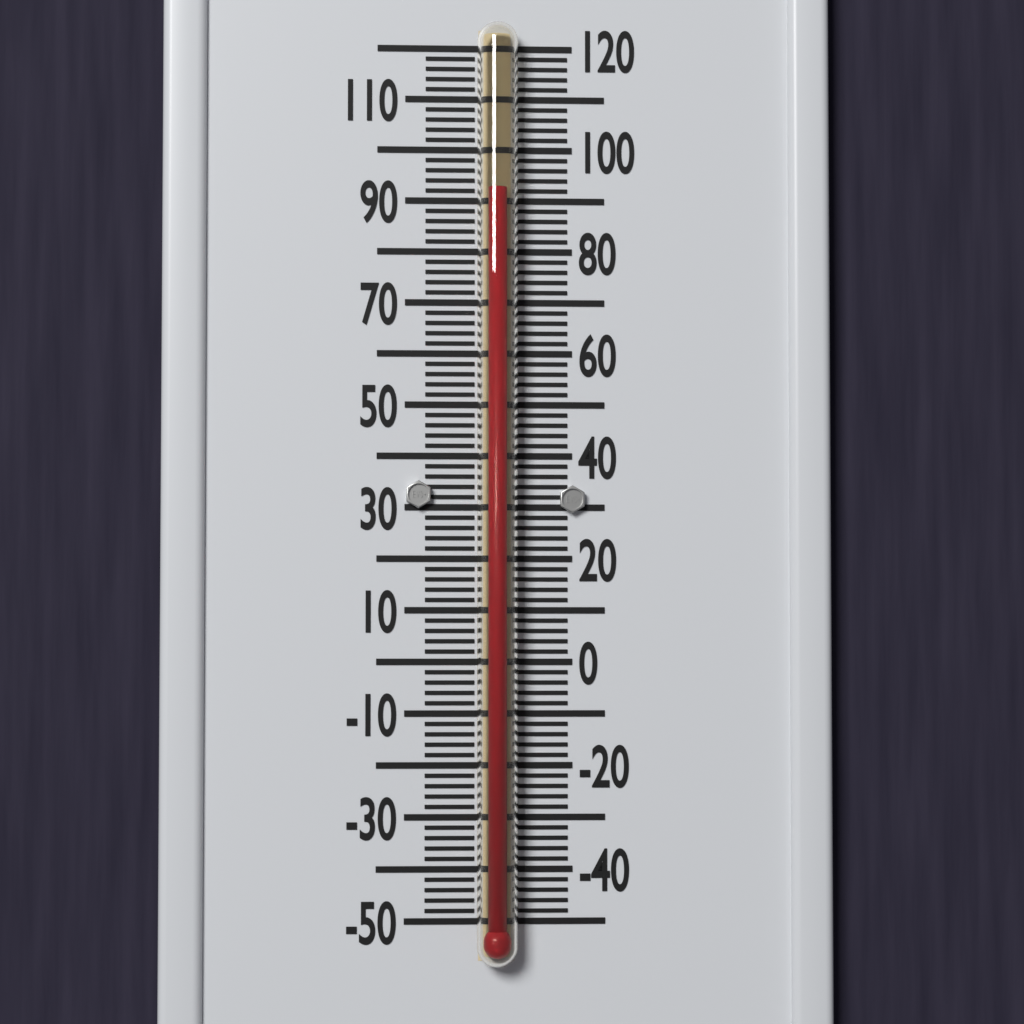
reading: 92 °F
